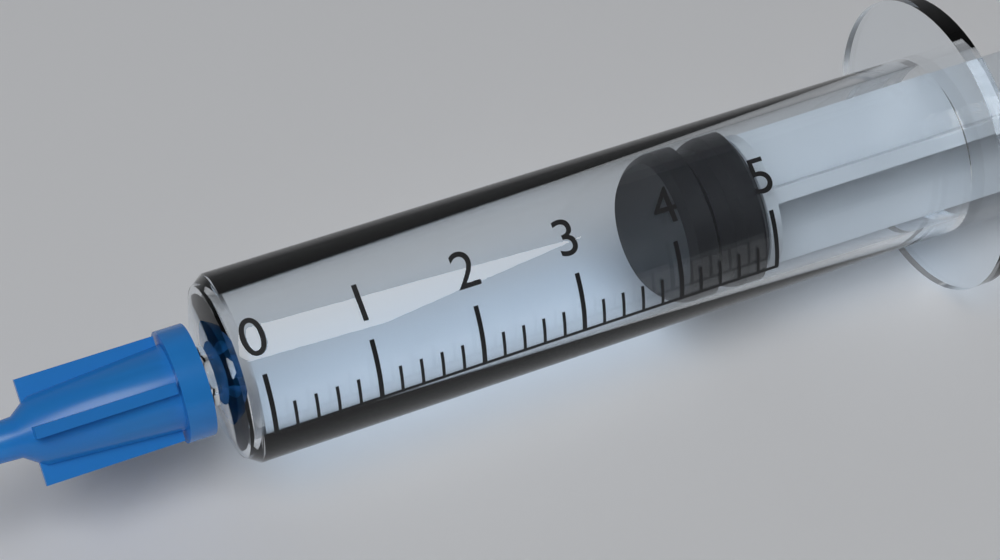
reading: 4.2 (no unit)
